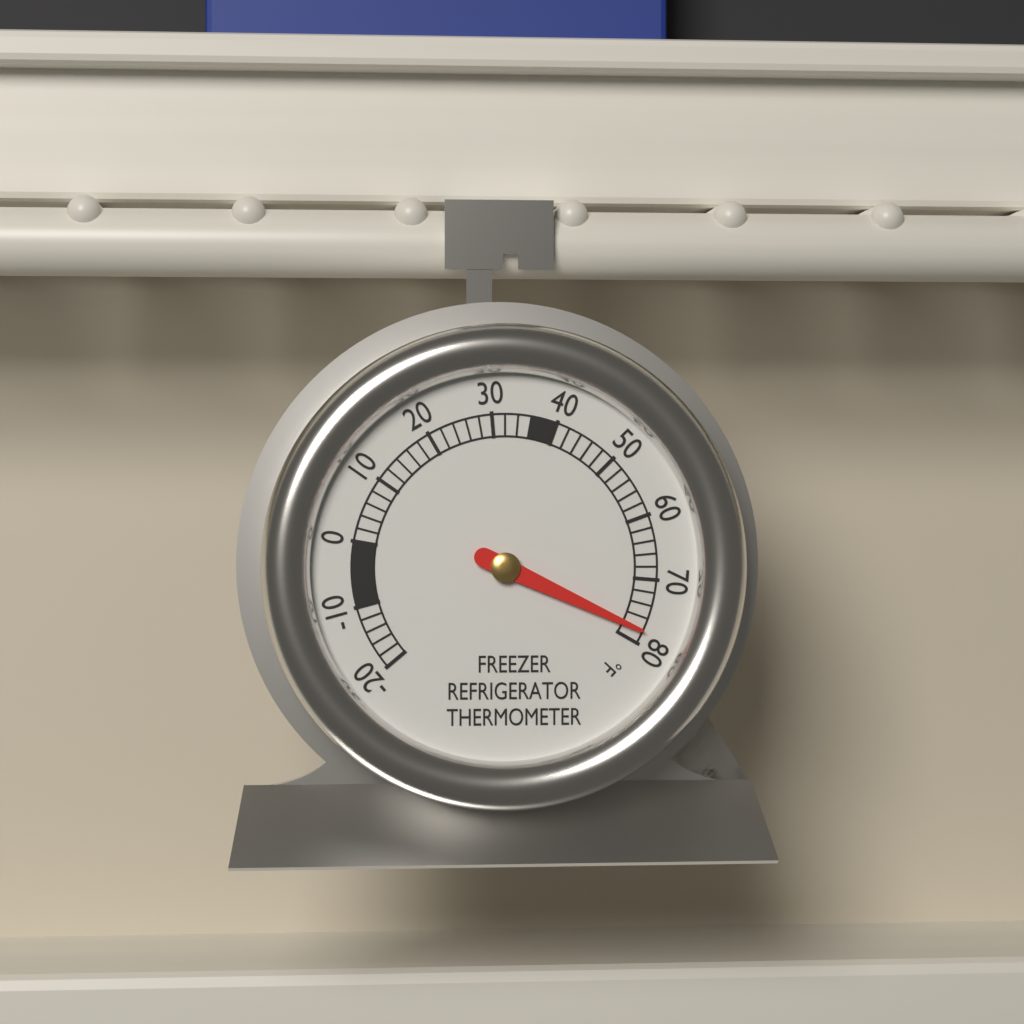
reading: 78 °F
